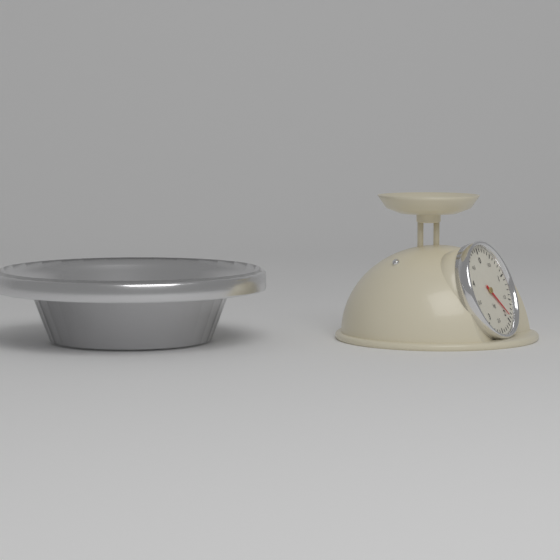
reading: 1.9 kg
